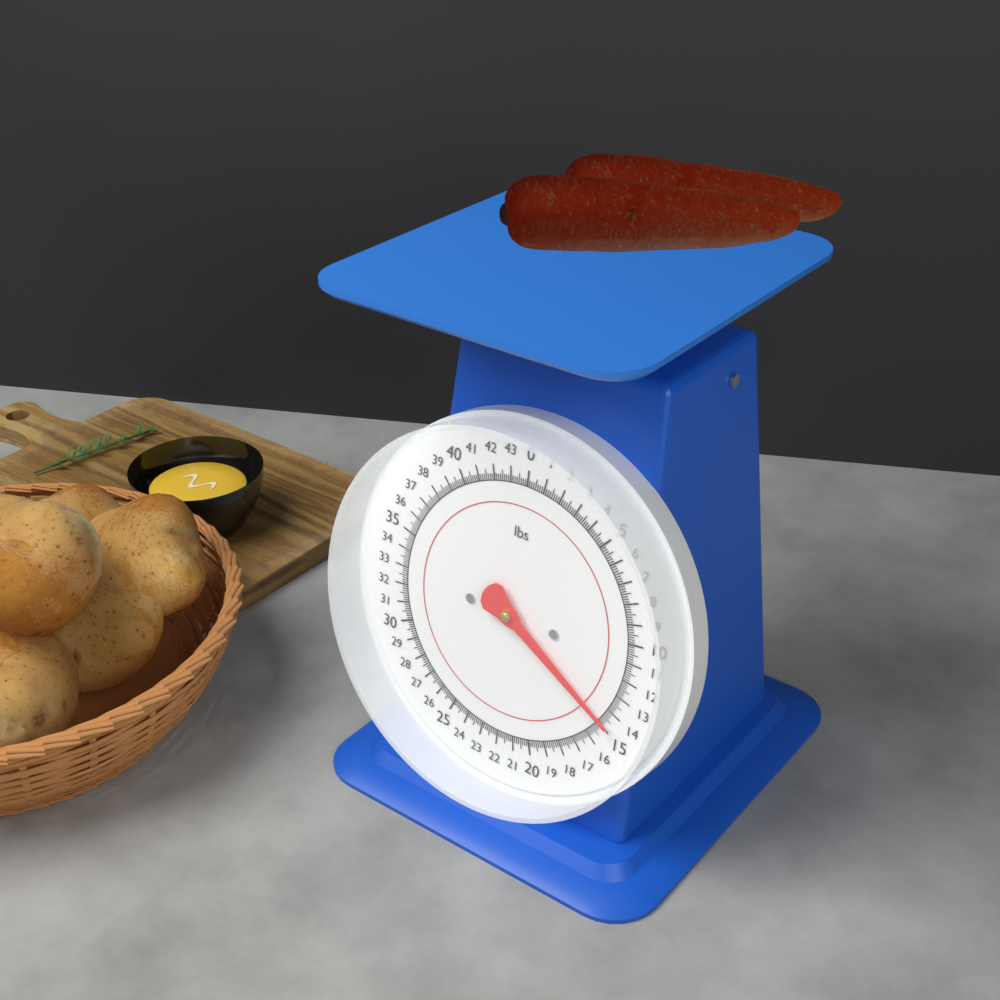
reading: 14.750 lbs
